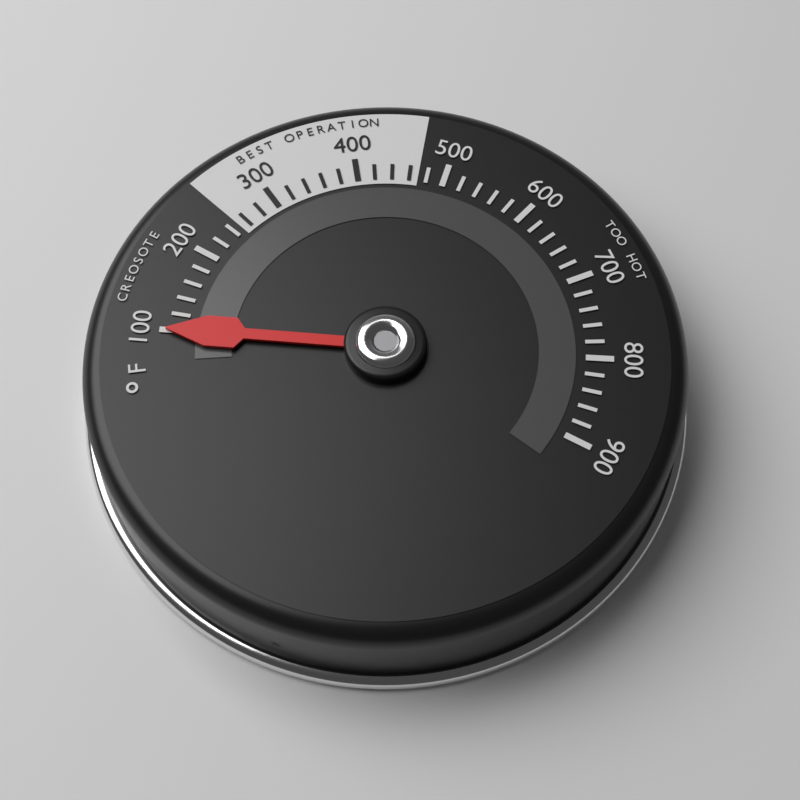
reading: 100 °F
